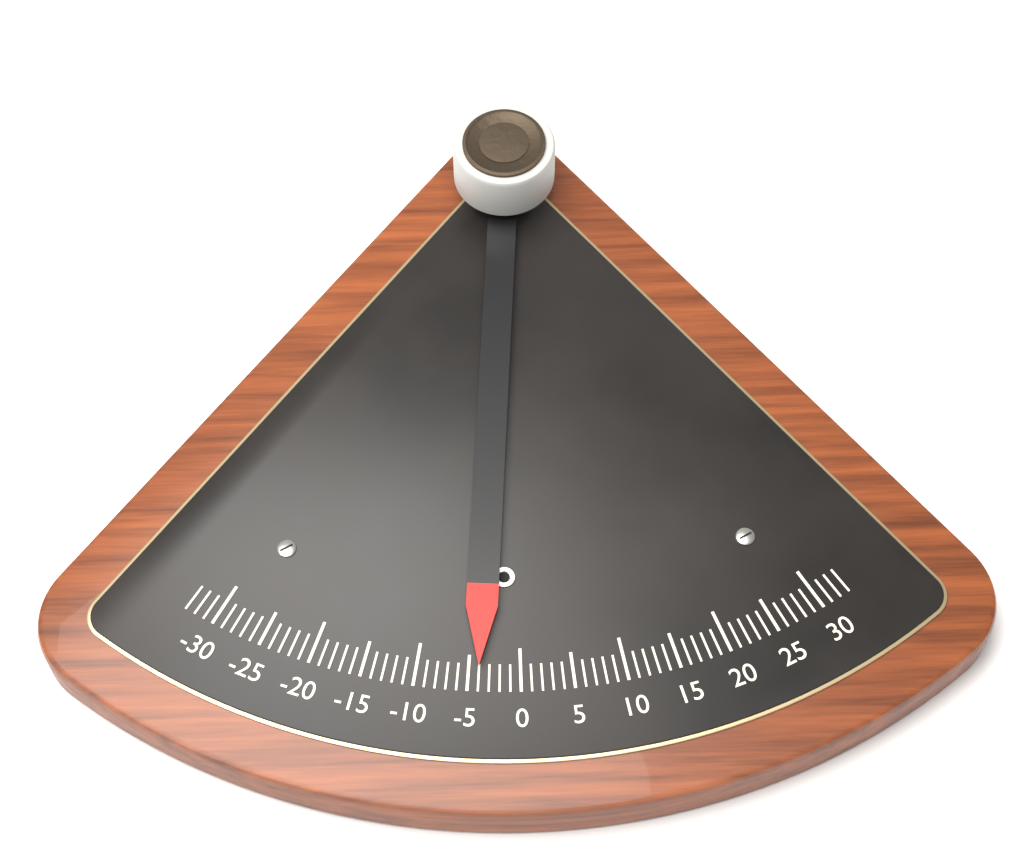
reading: -4 (no unit)
